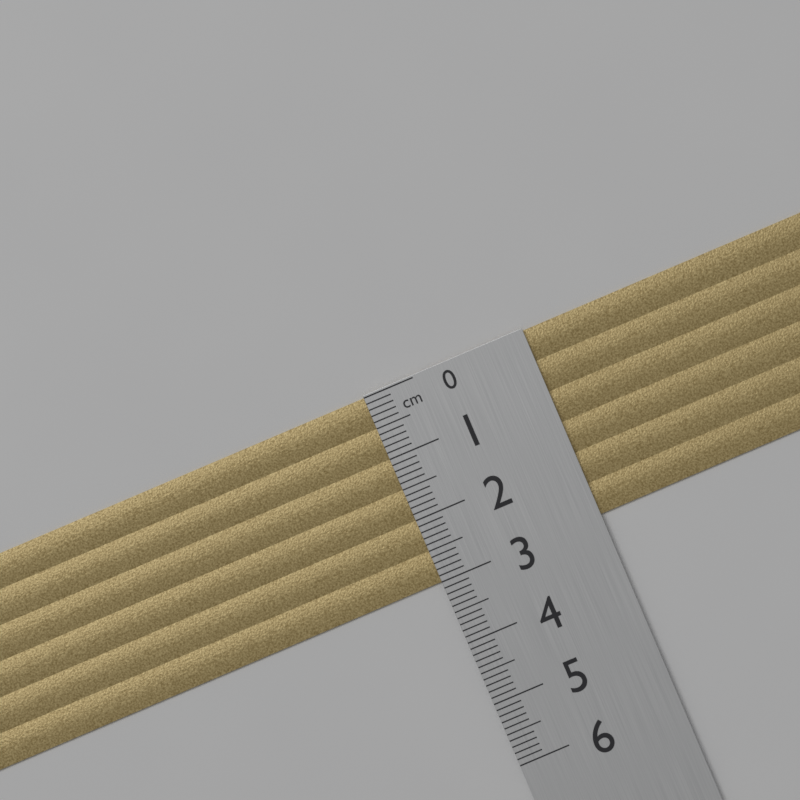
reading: 3.0 cm
